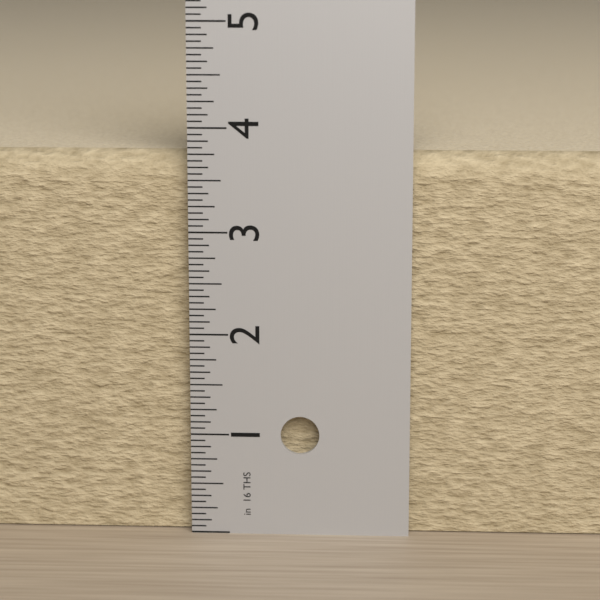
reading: 3.7500 in
